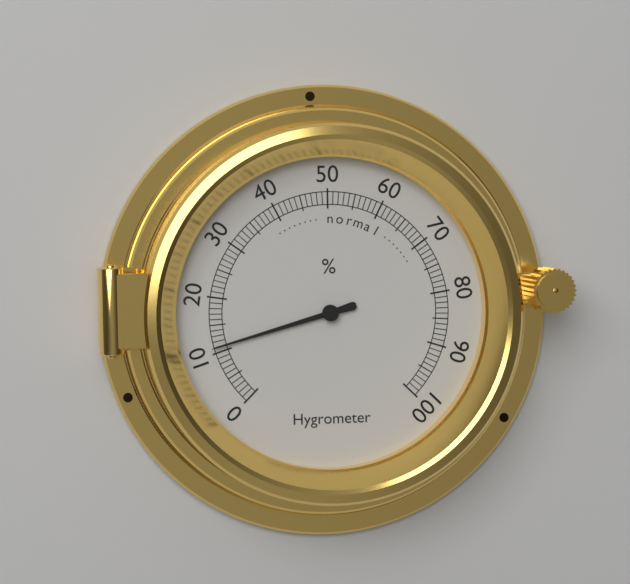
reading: 11 %
